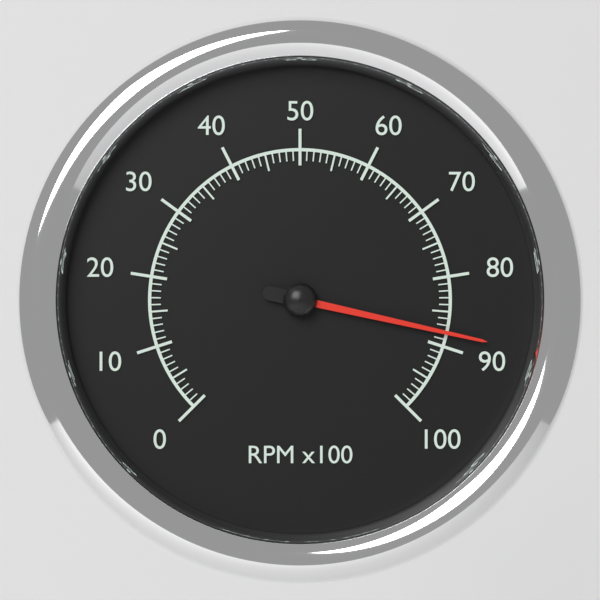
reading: 88 RPM x100
